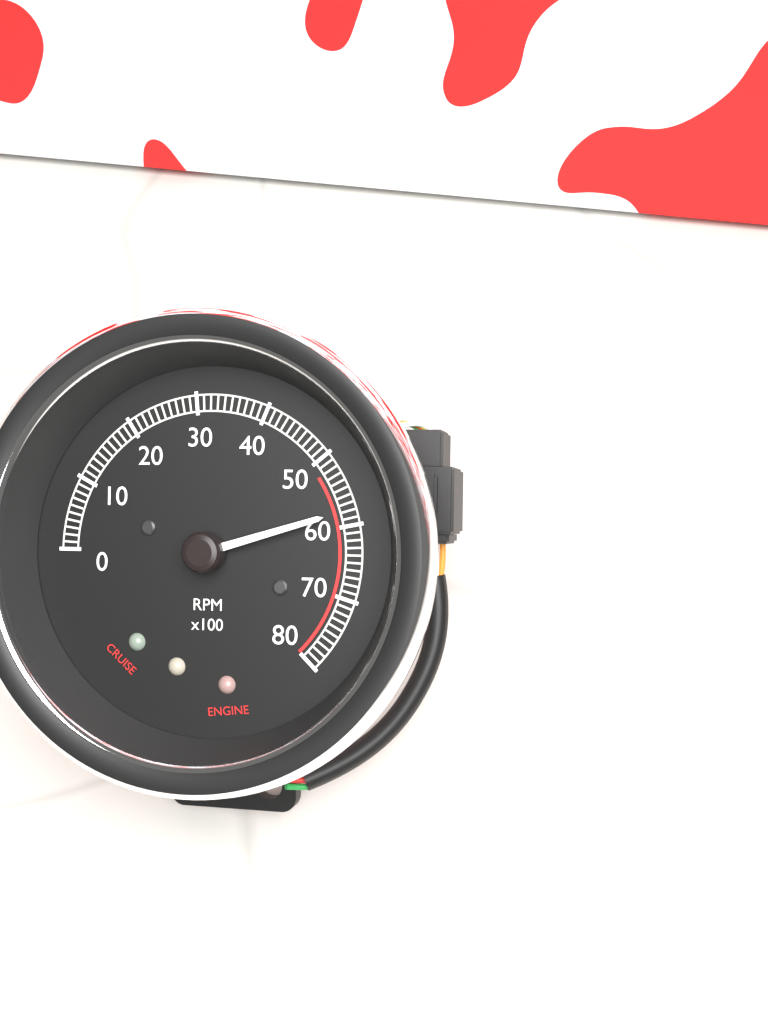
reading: 5800 RPM
